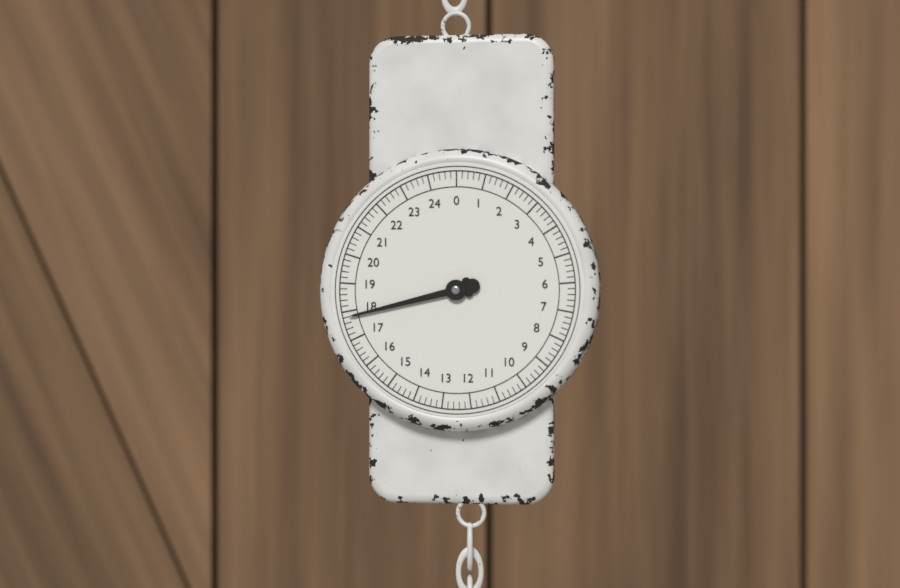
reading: 17.8 (no unit)
